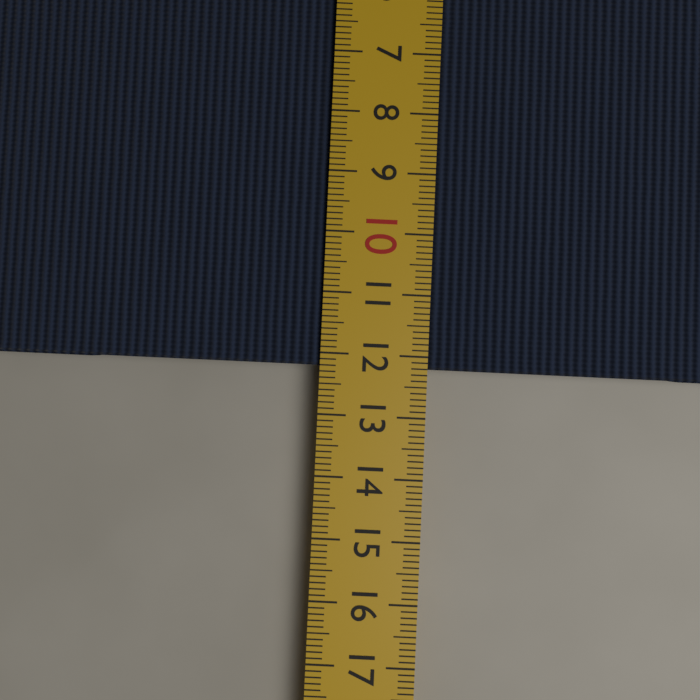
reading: 12.2 cm
